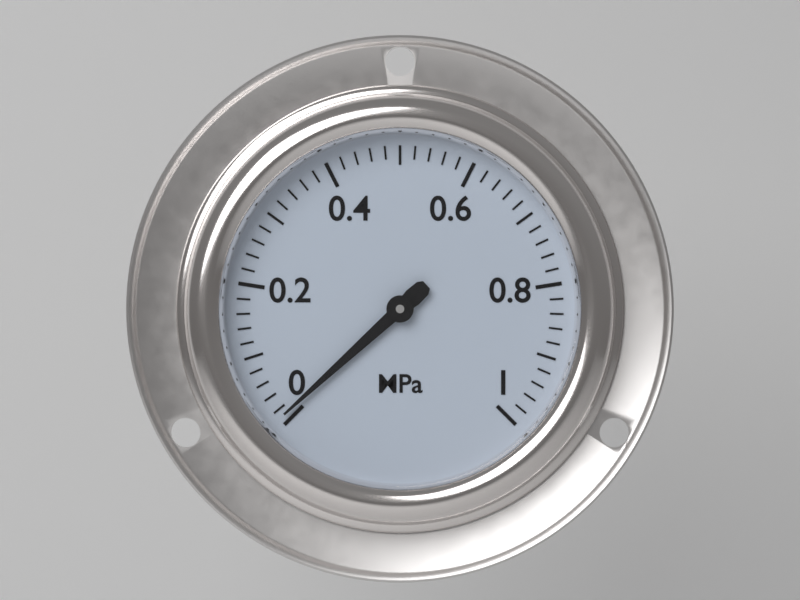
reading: 0.01 MPa
